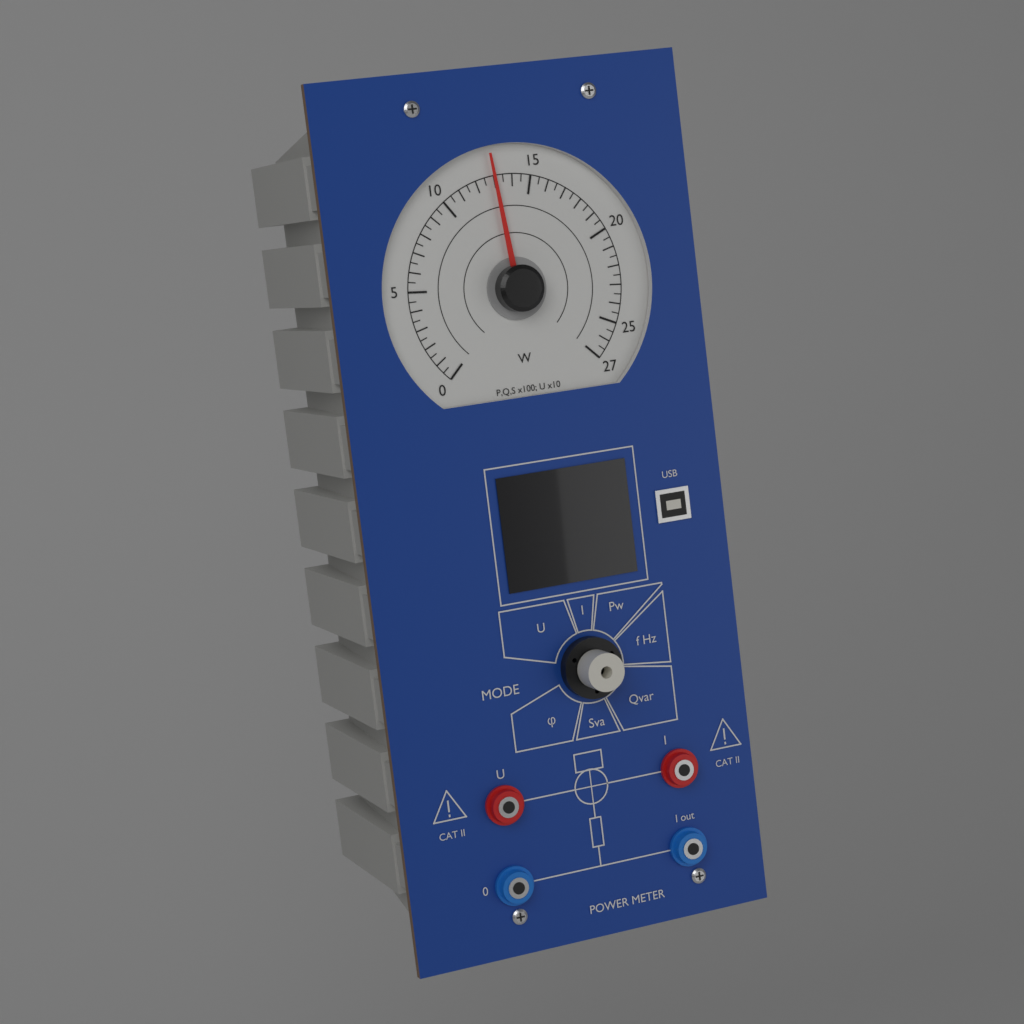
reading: 1300 W
